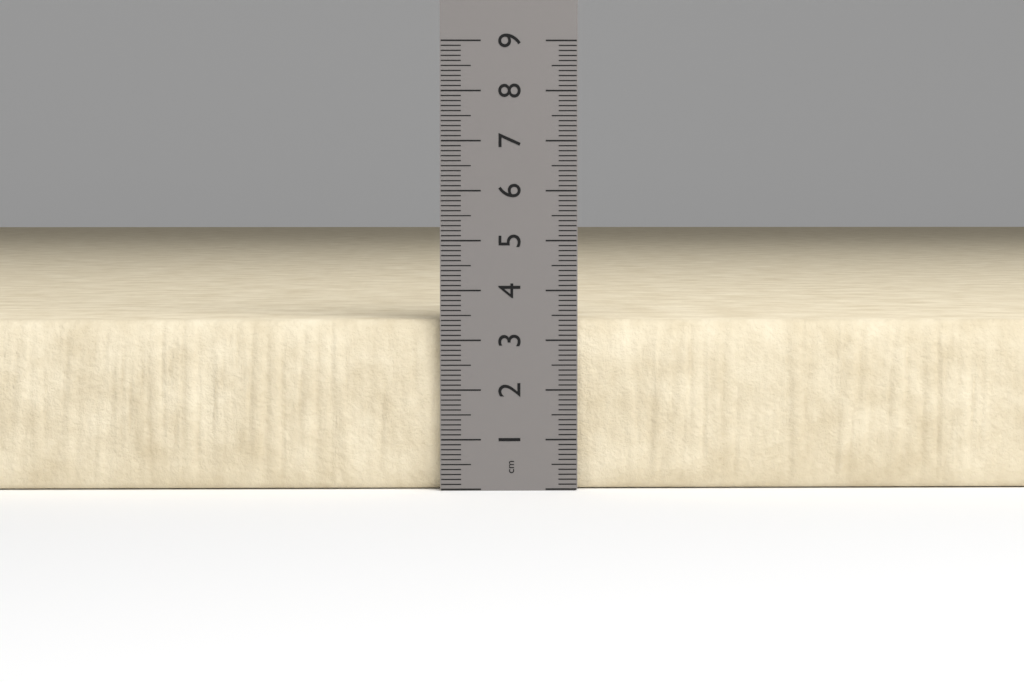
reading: 3.4 cm
